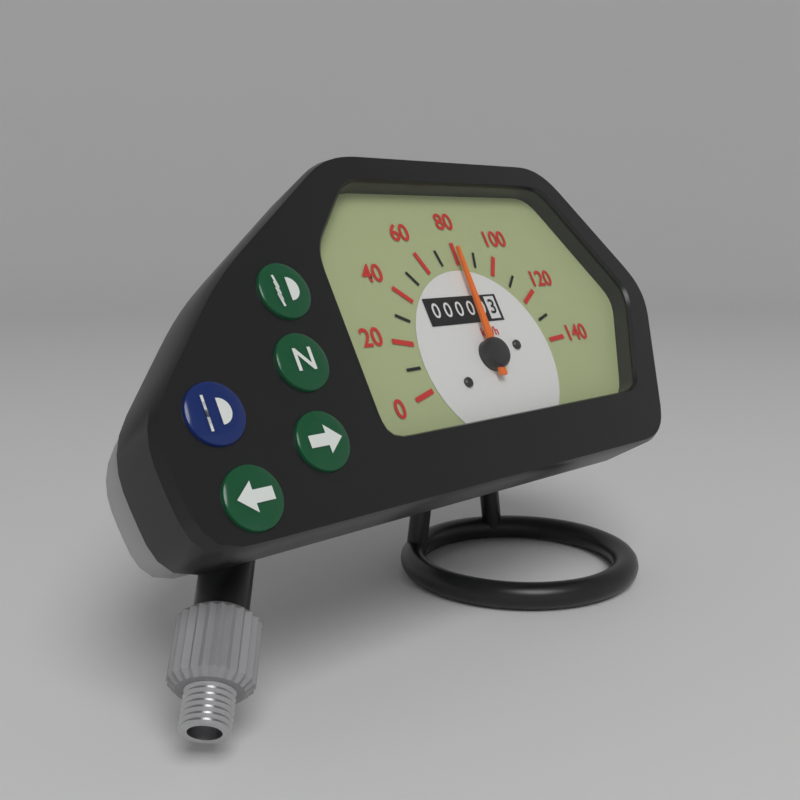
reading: 80 km/h
